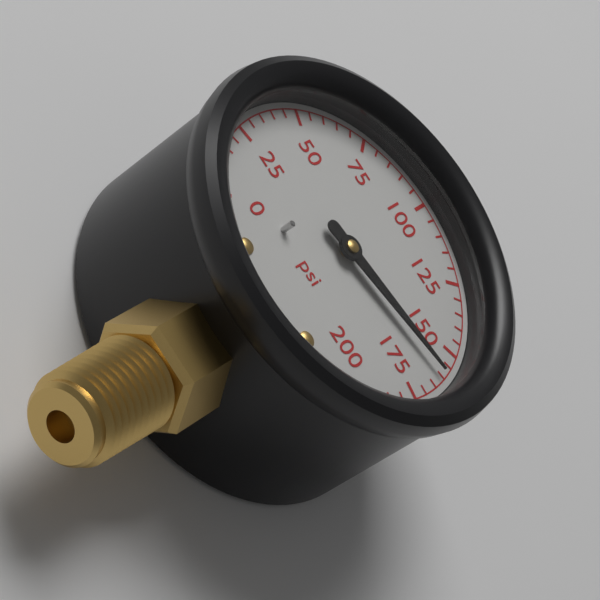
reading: 160 psi
